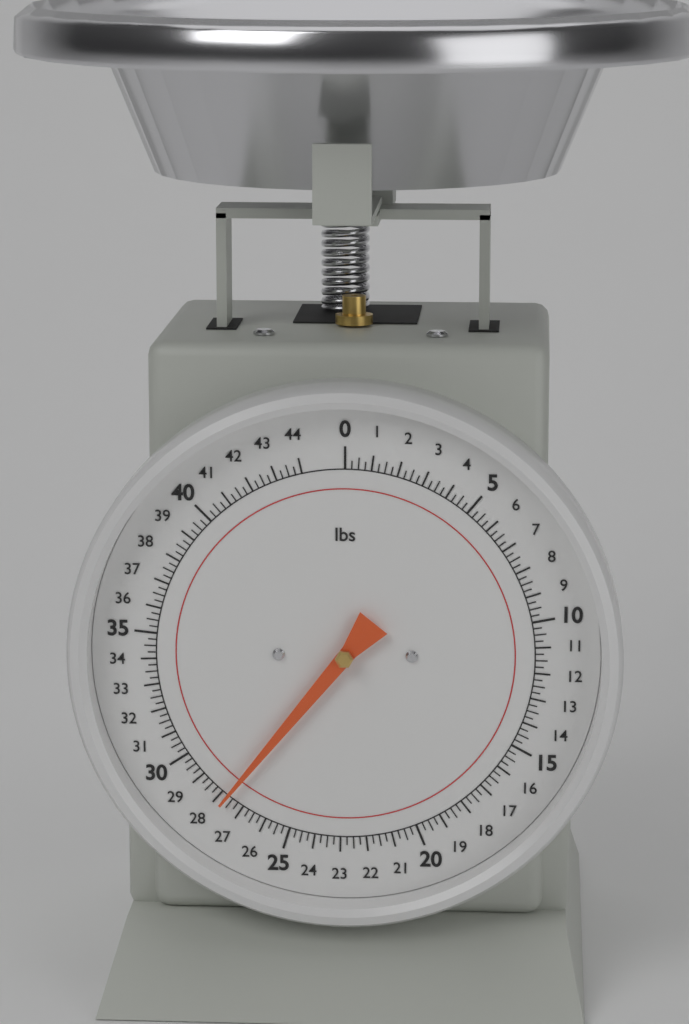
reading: 27.75 lbs
